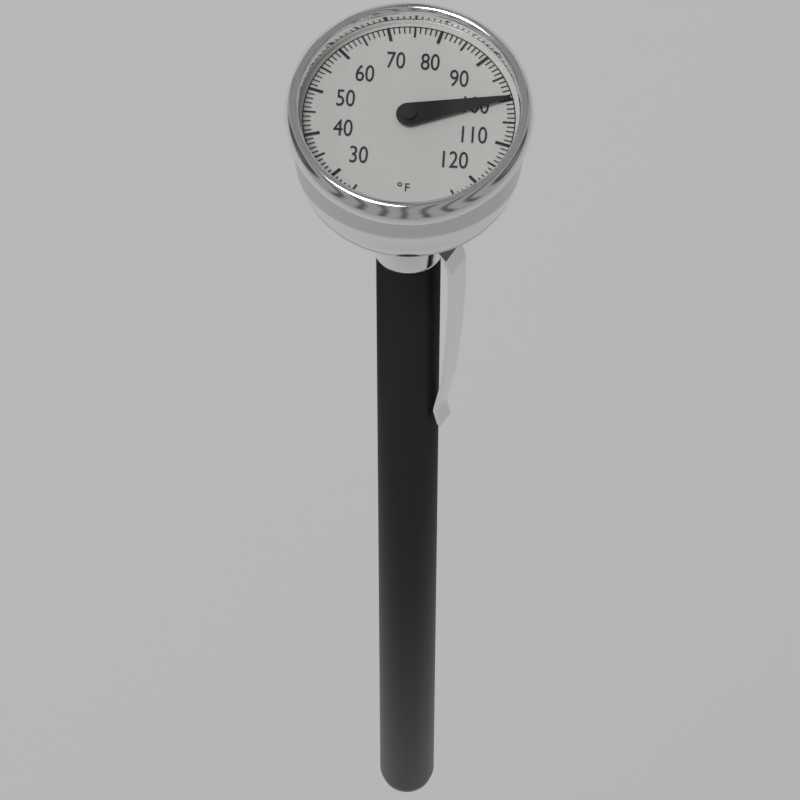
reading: 100 °F
